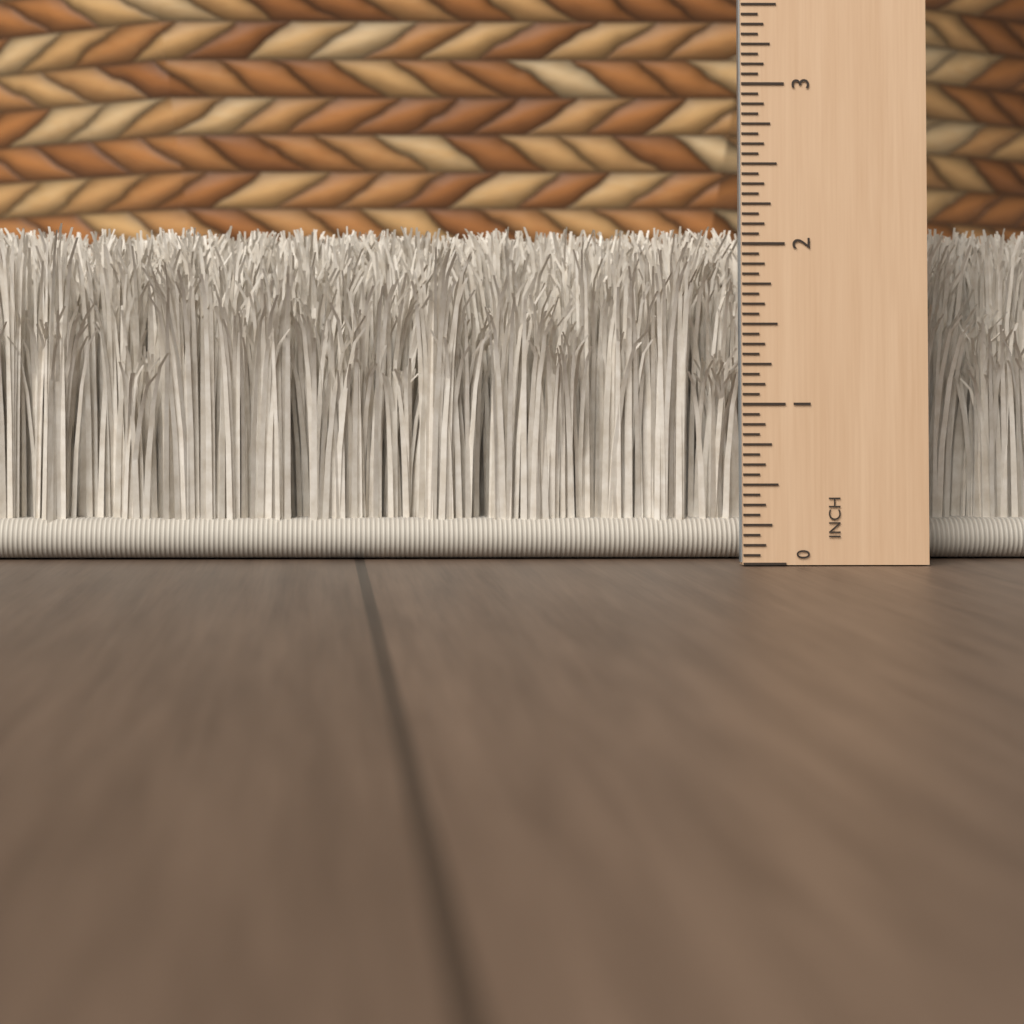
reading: 2.1875 in
